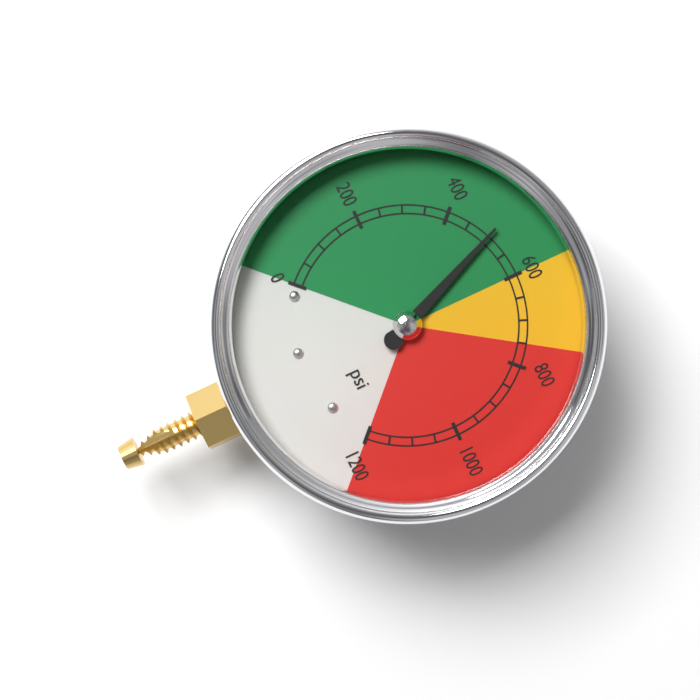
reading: 500 psi
